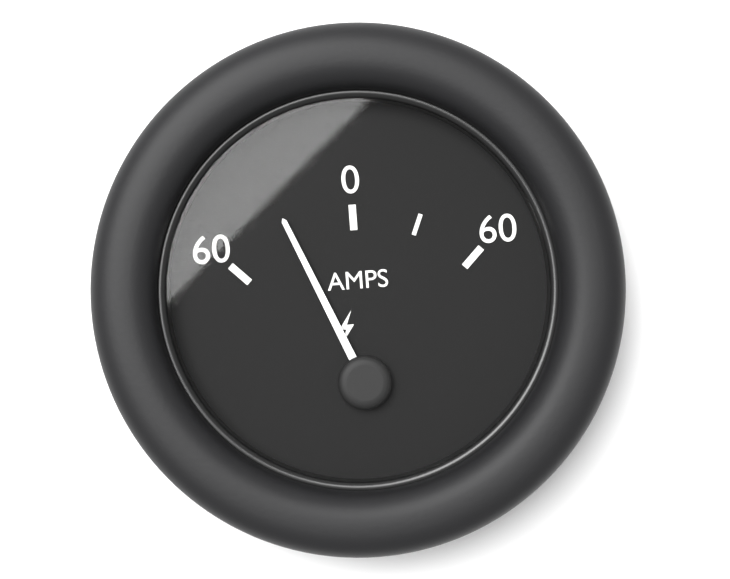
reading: -30 A
